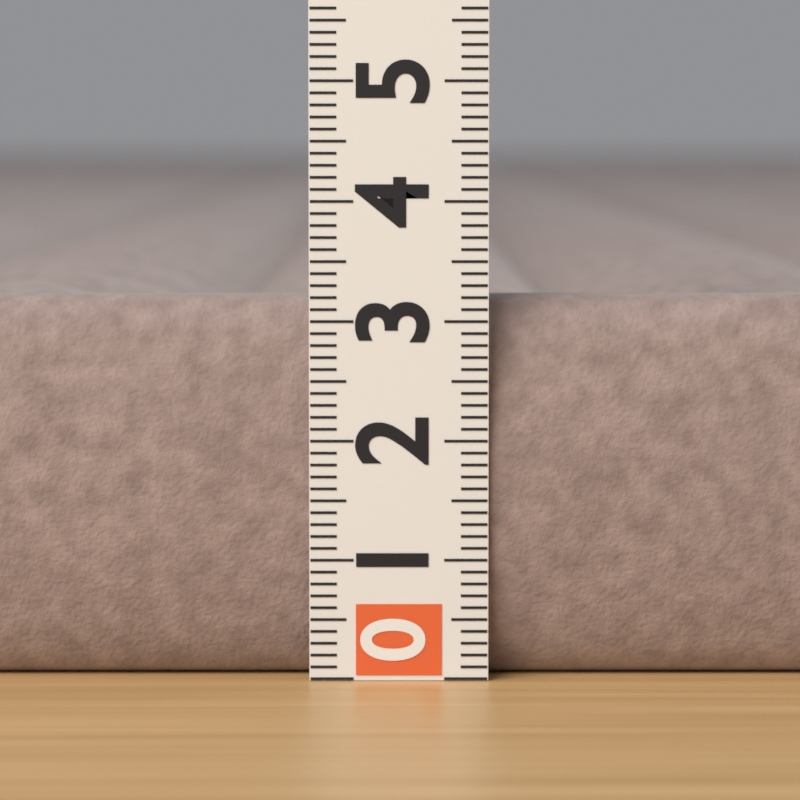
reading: 3.2 (no unit)
